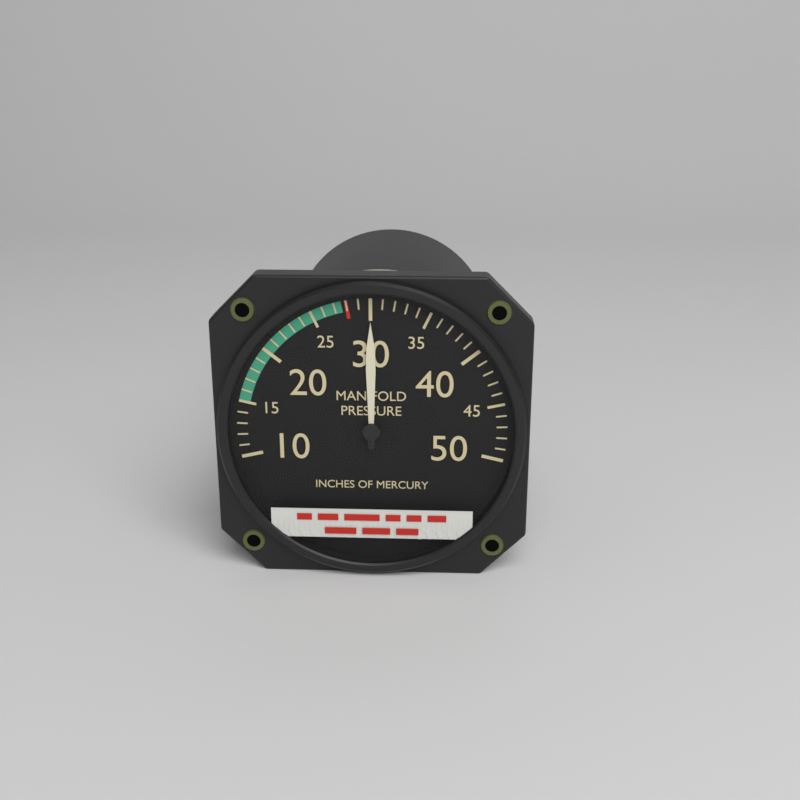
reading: 30 inHg
